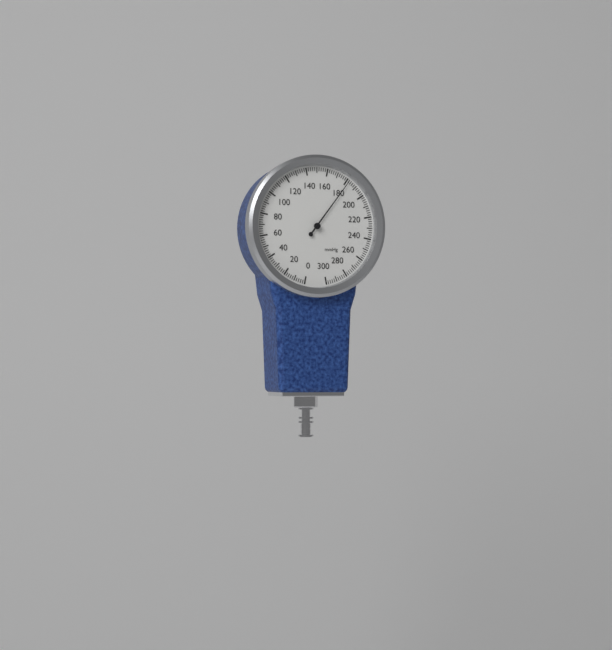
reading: 182 mmHg
